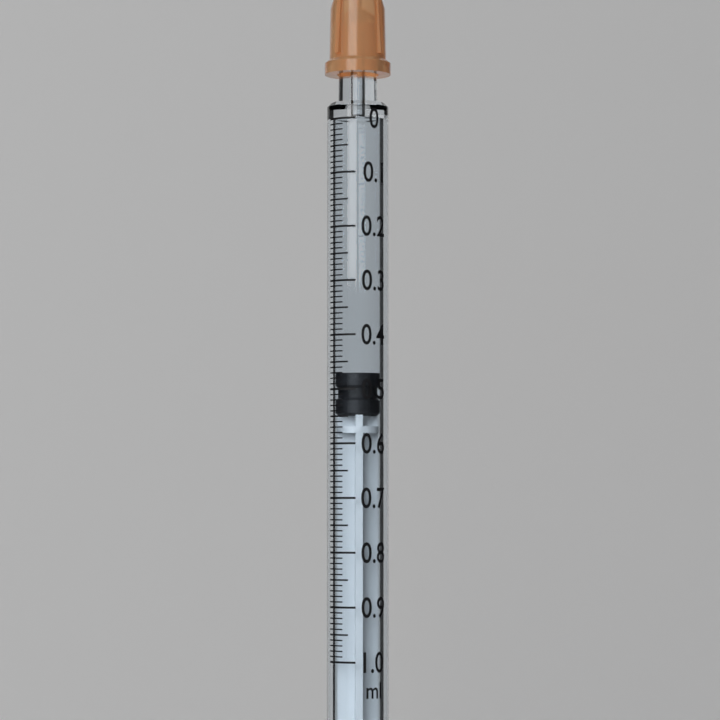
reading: 0.47 ml
